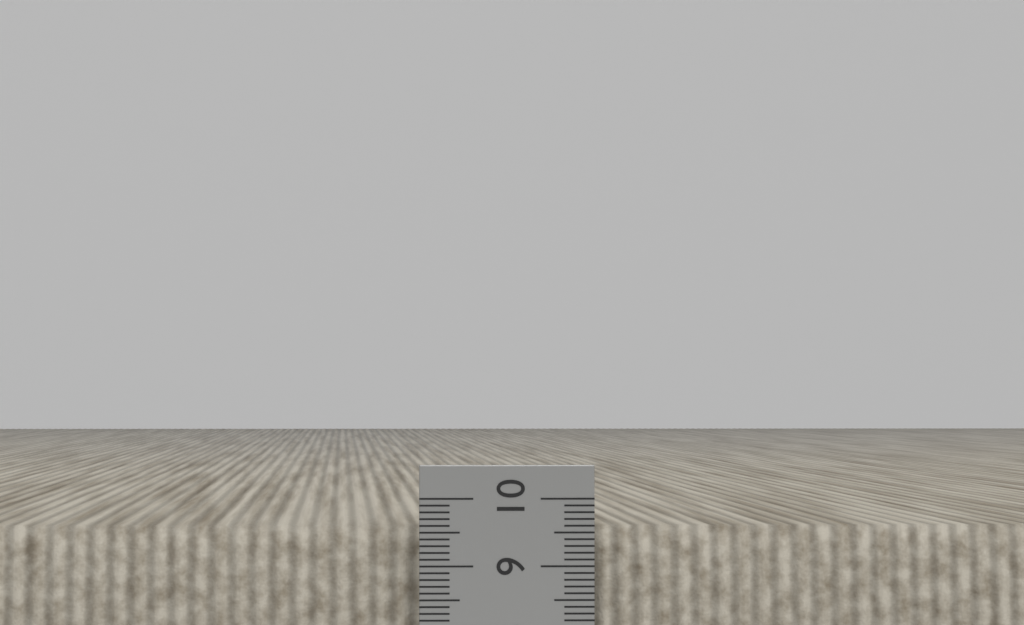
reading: 9.6 cm
